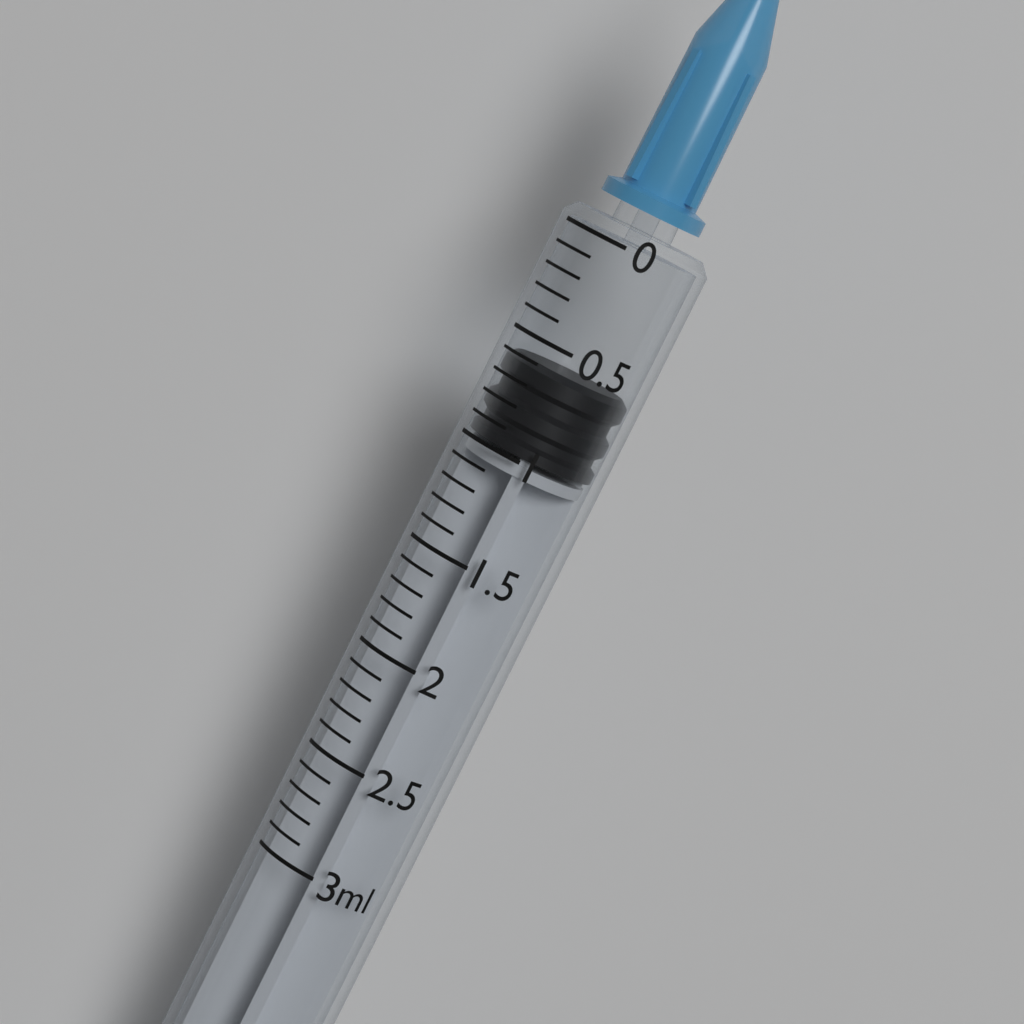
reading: 0.6 ml
